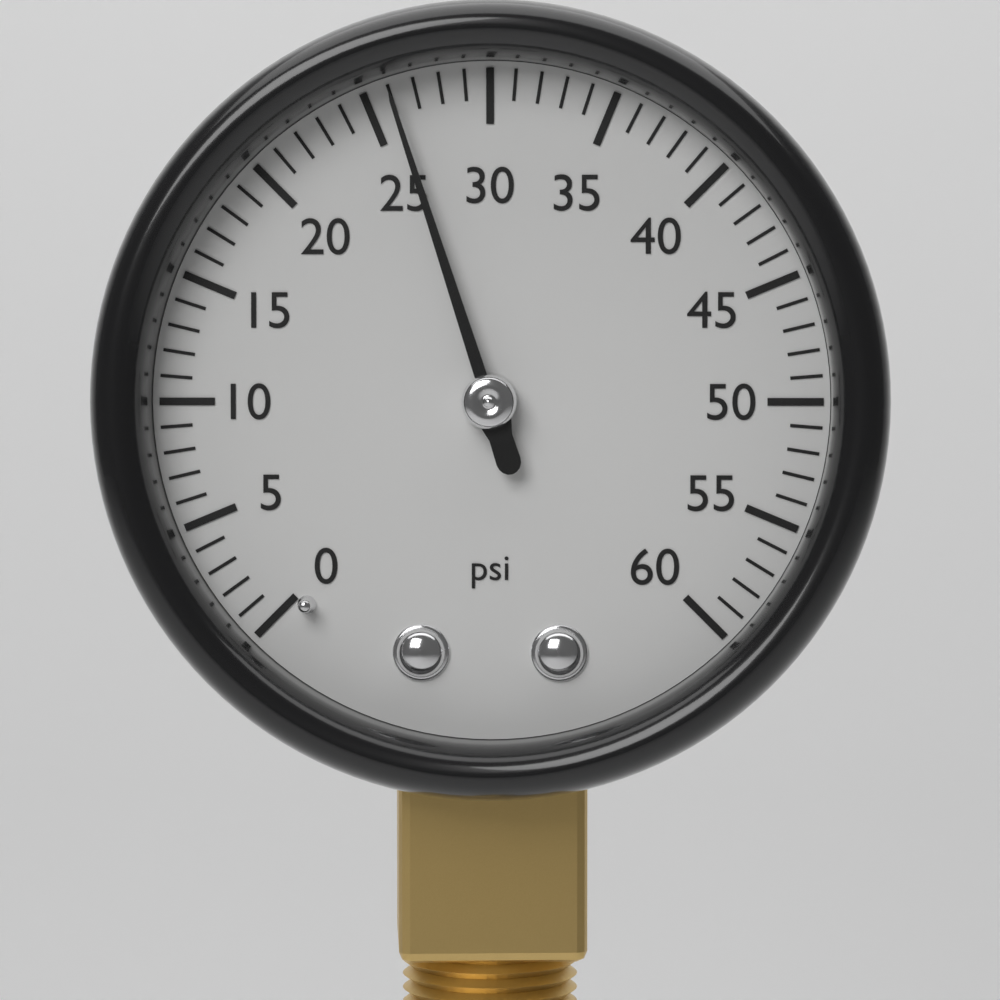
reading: 26 psi
